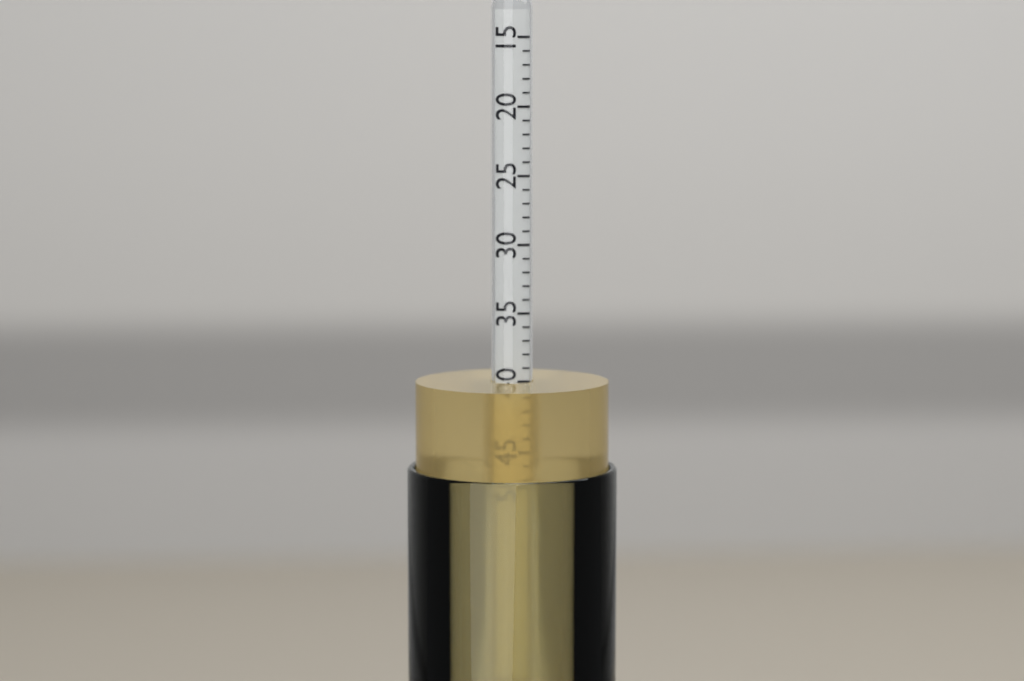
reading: 40 (no unit)
